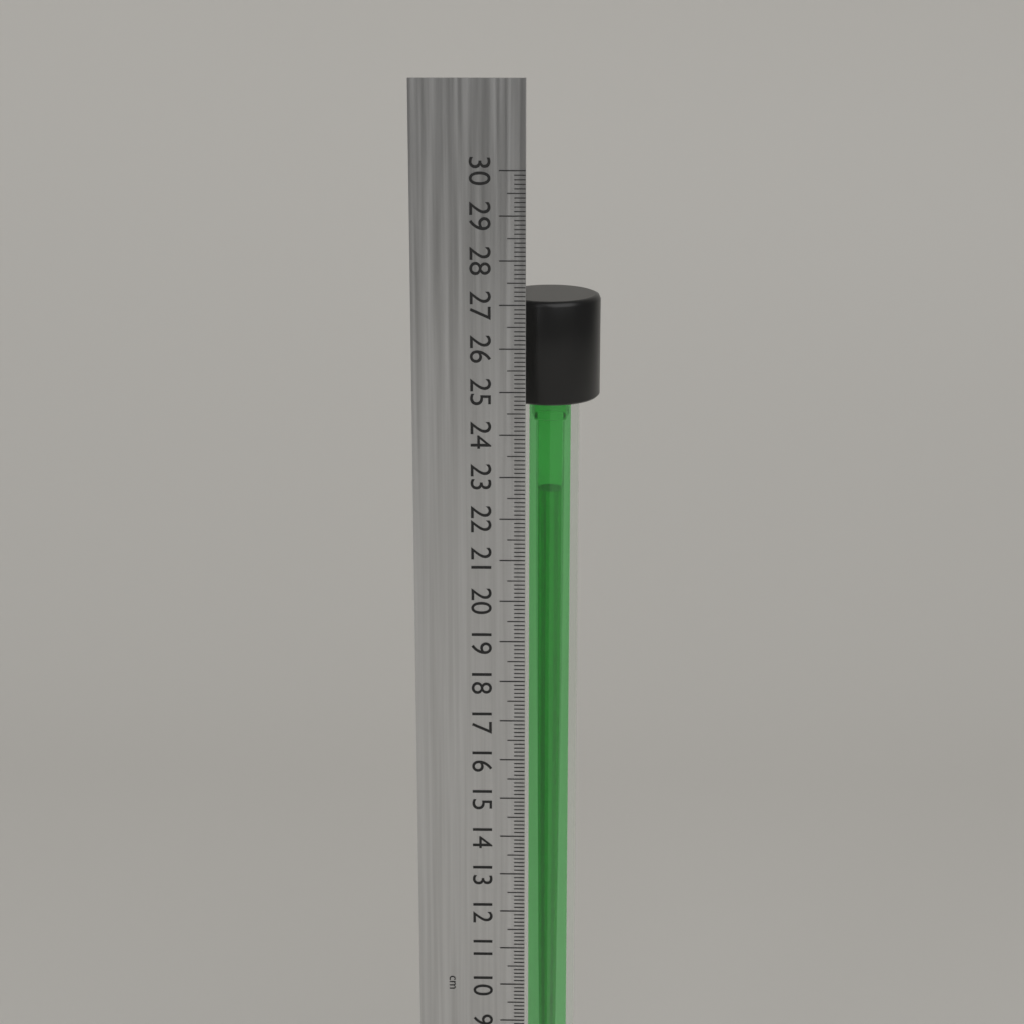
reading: 27.0 cm
